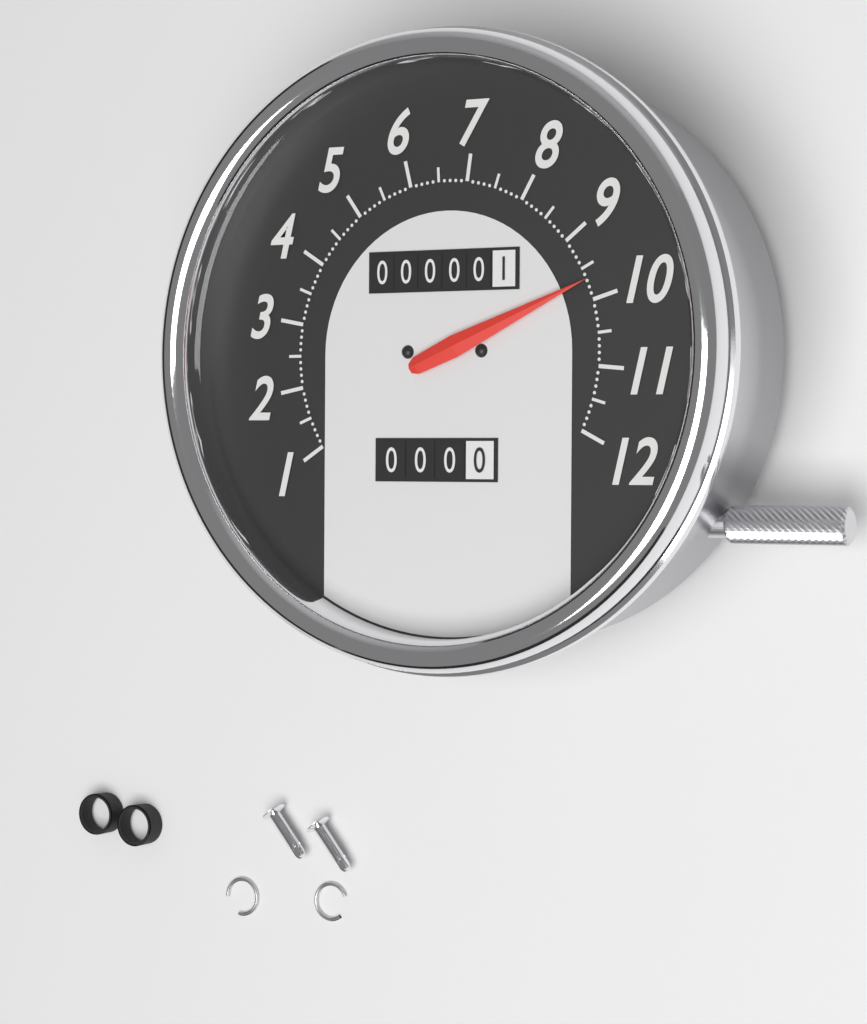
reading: 9.7 (no unit)
